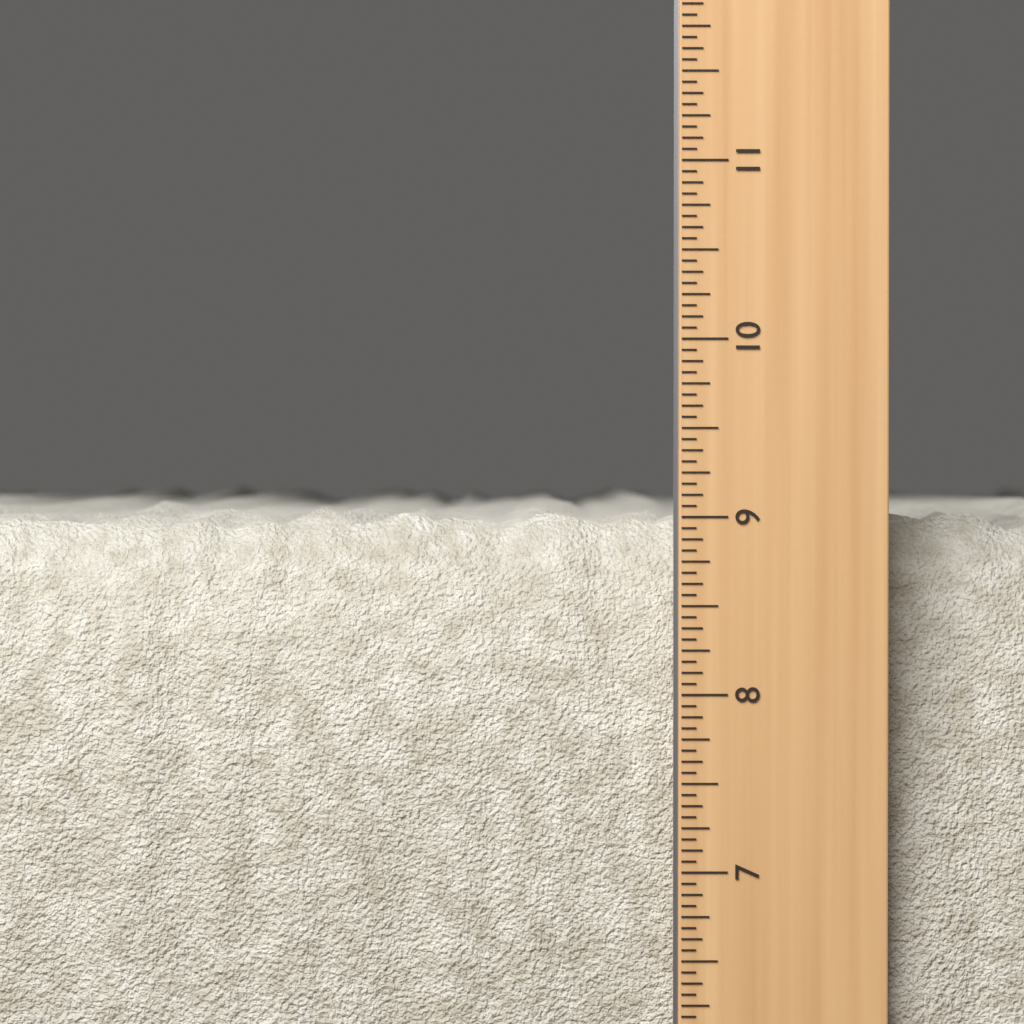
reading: 9.0625 in
